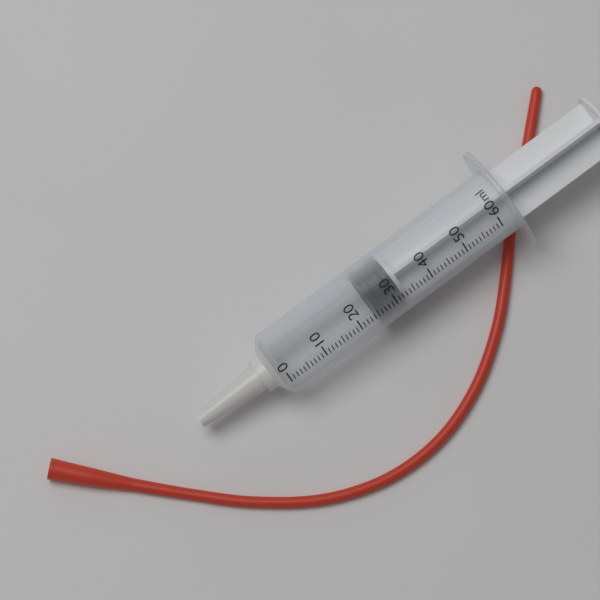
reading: 25 ml
